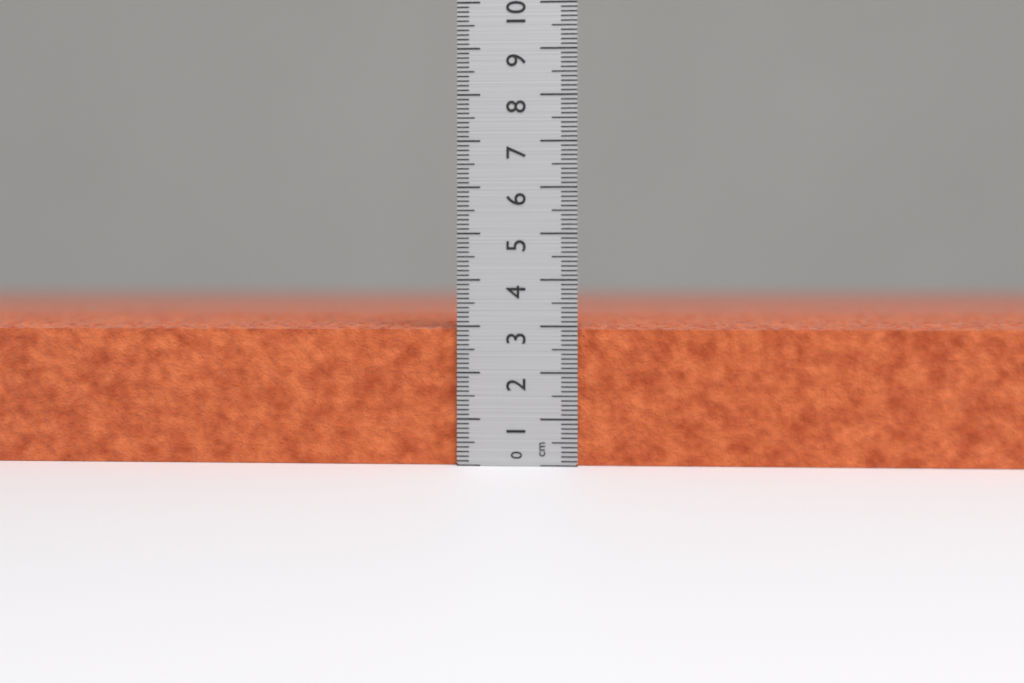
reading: 3.0 cm
